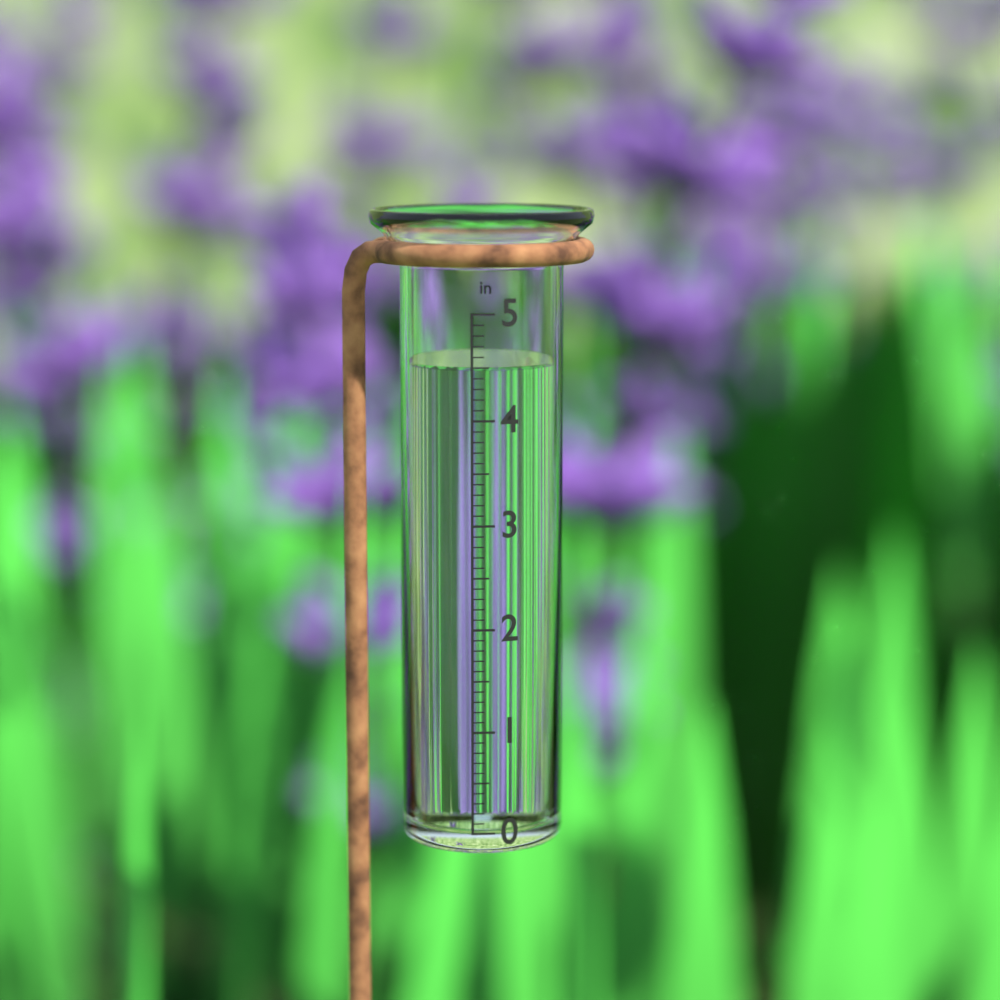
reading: 4.5 in
